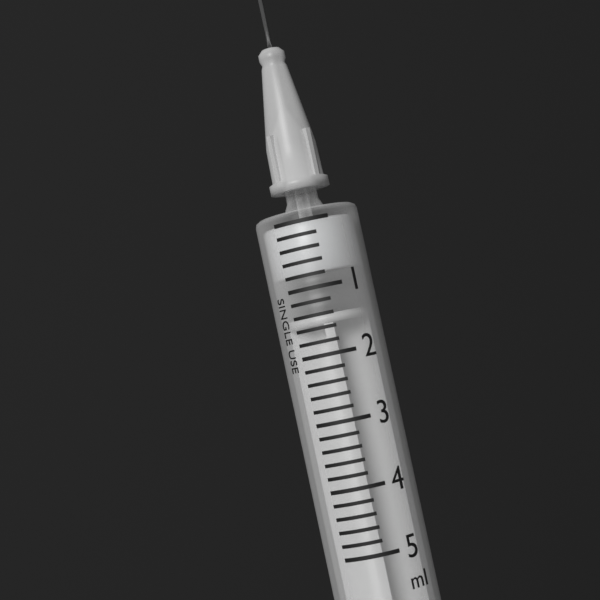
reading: 0.8 ml
